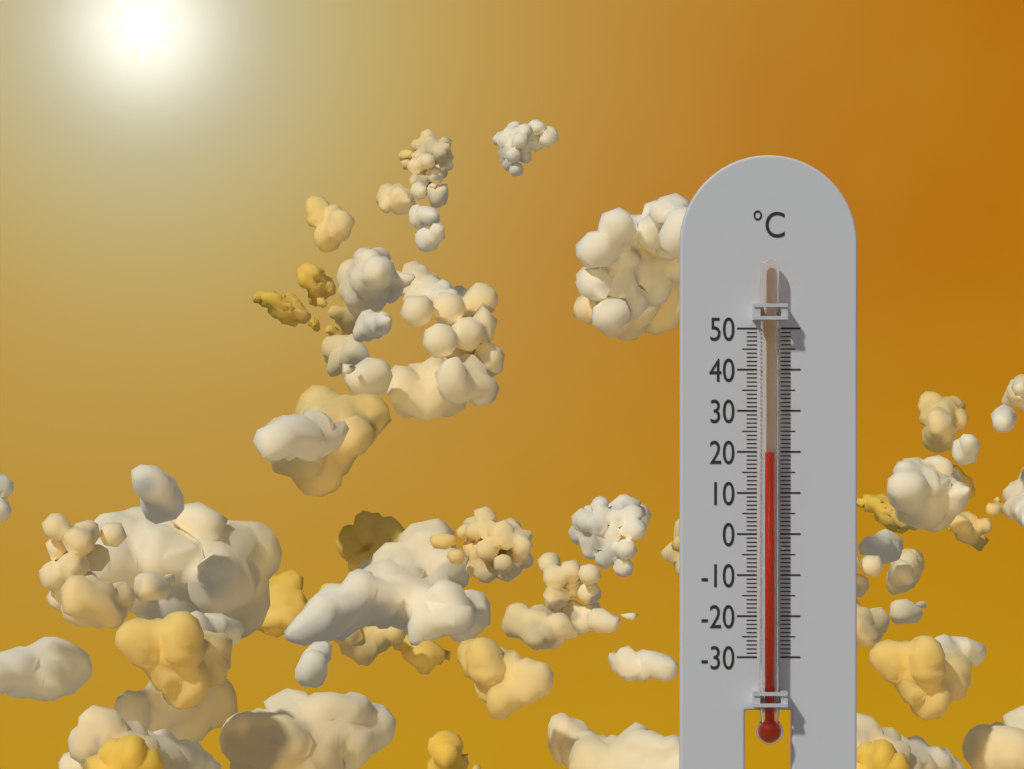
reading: 20 °C
